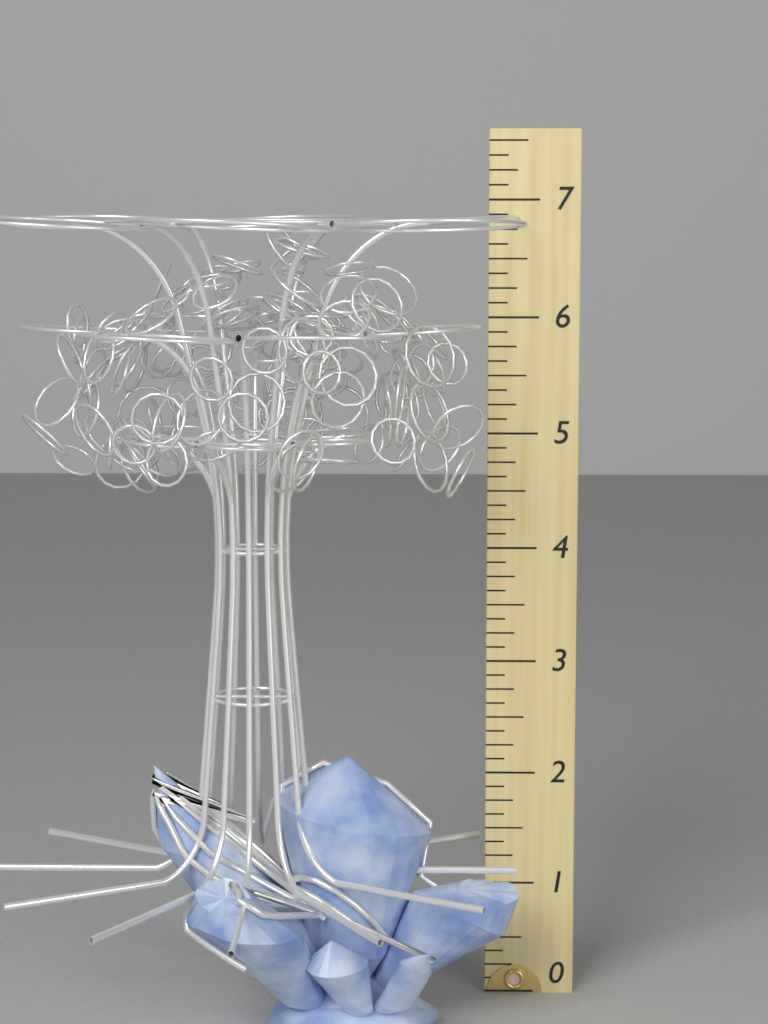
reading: 6.875 (no unit)
